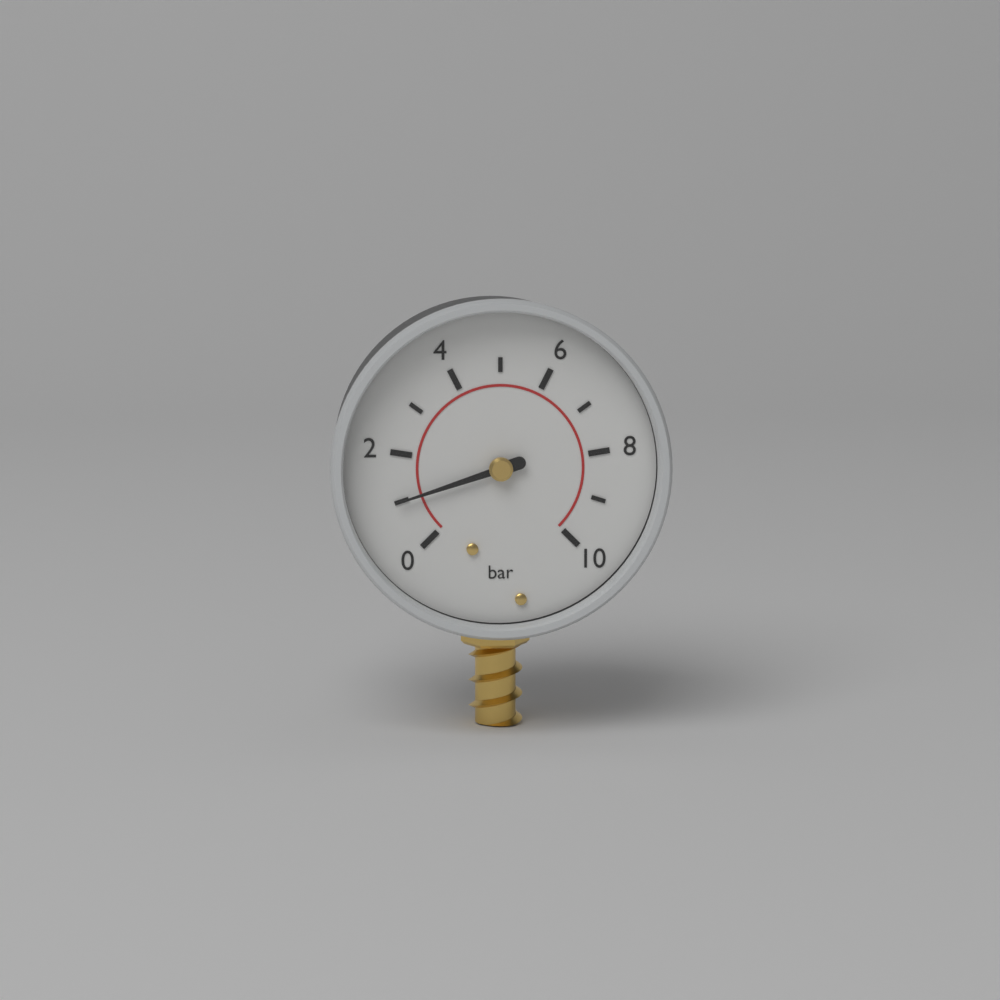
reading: 1 bar
